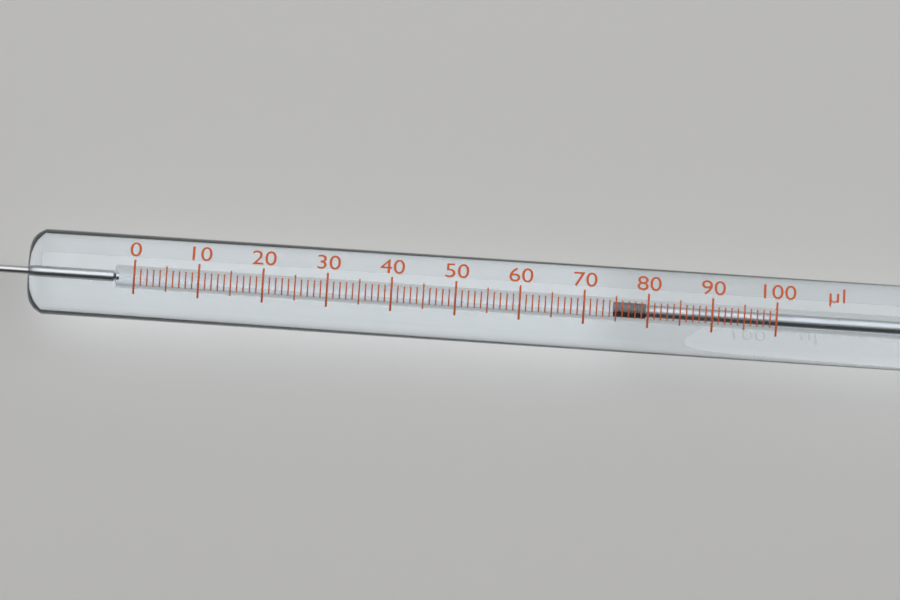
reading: 75 µl
